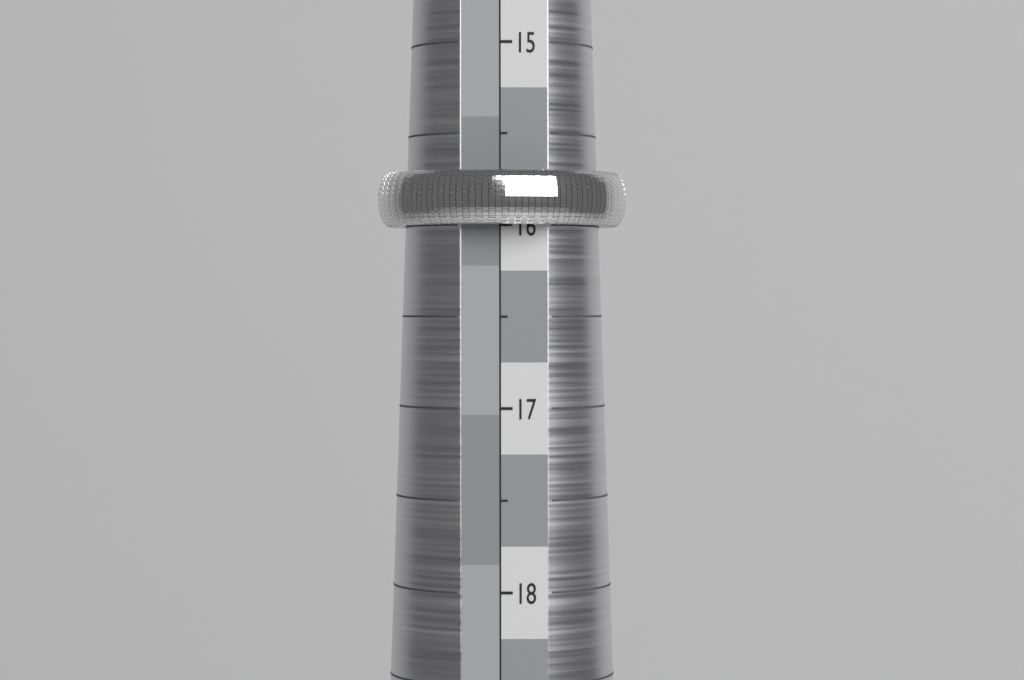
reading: 16.0 (no unit)
